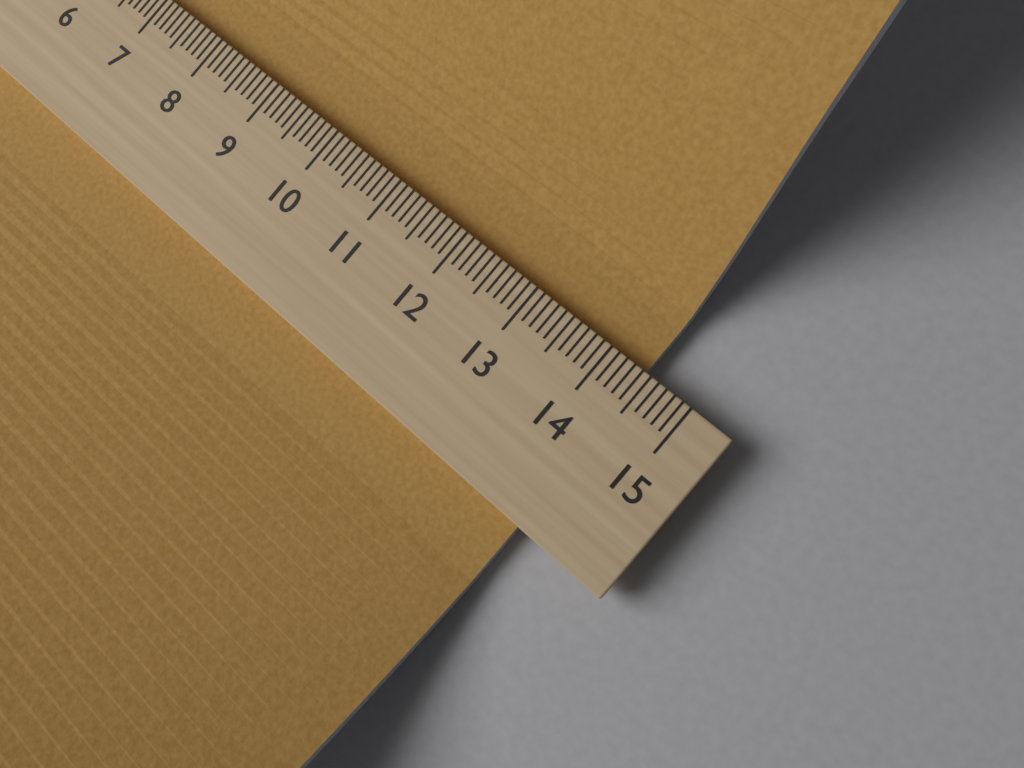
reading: 14.4 (no unit)
